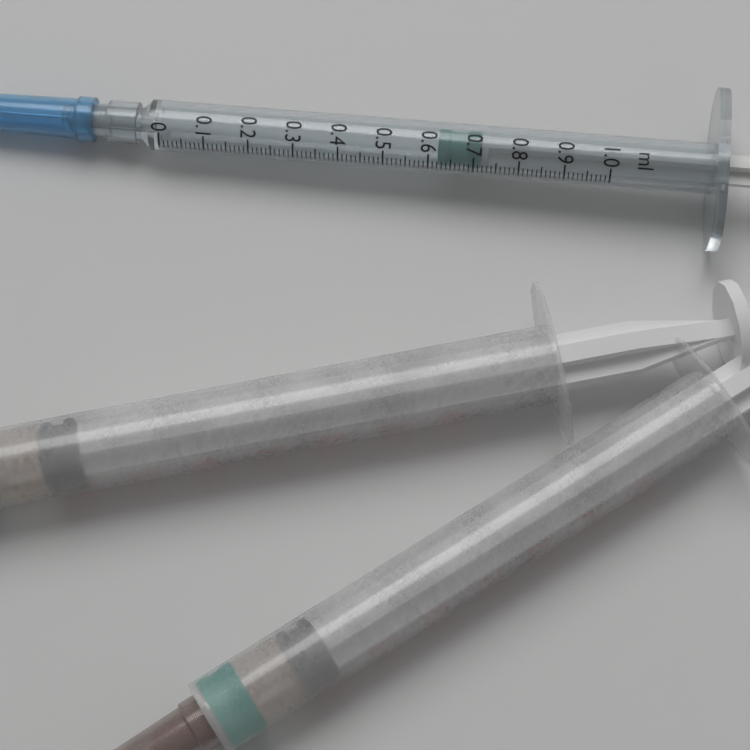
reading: 0.62 ml
